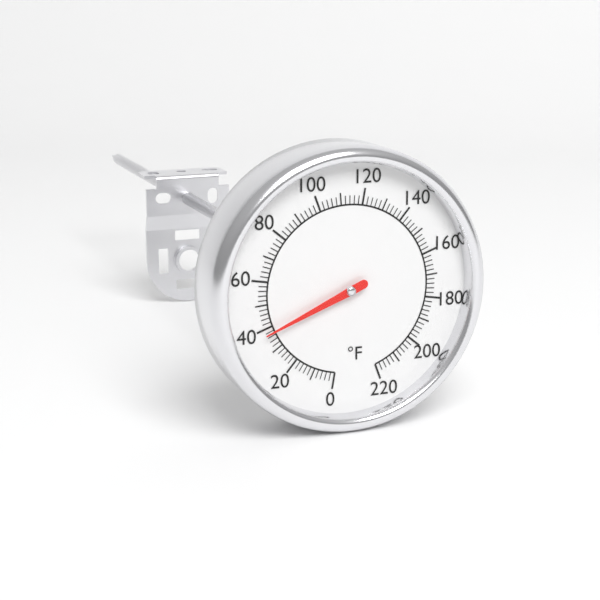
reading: 38 °F
